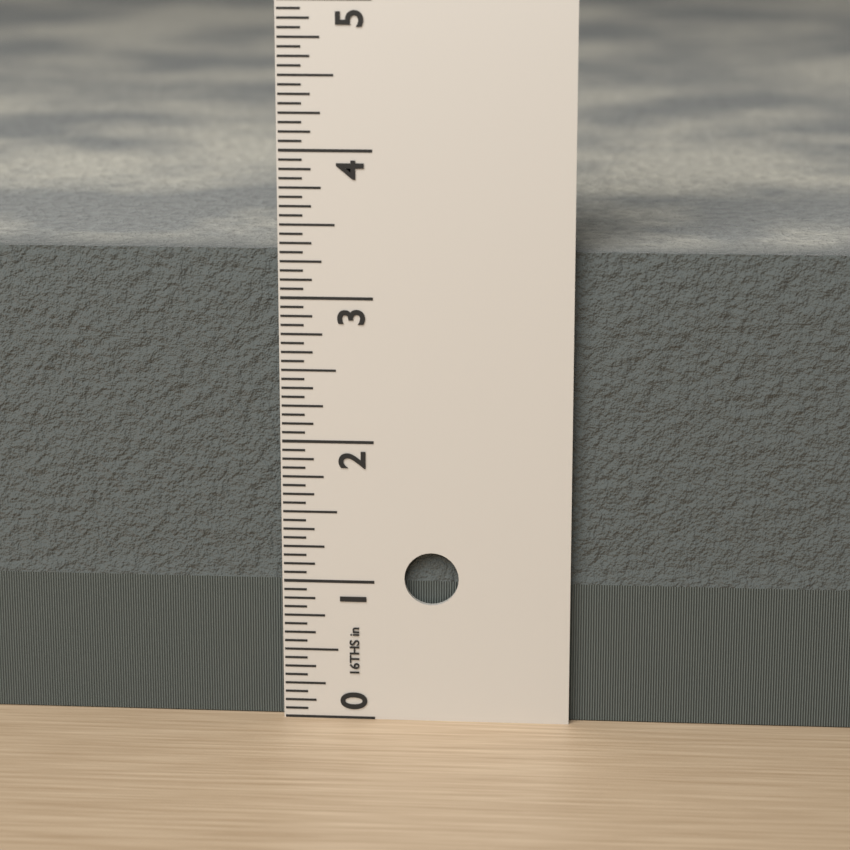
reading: 3.3125 in
